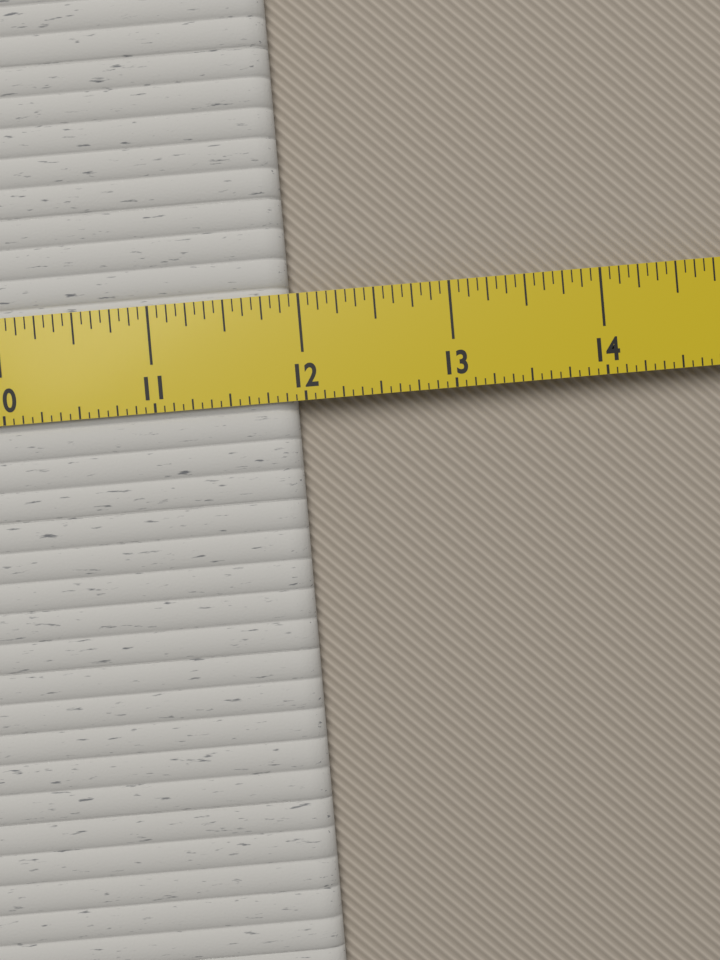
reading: 11.9375 in
